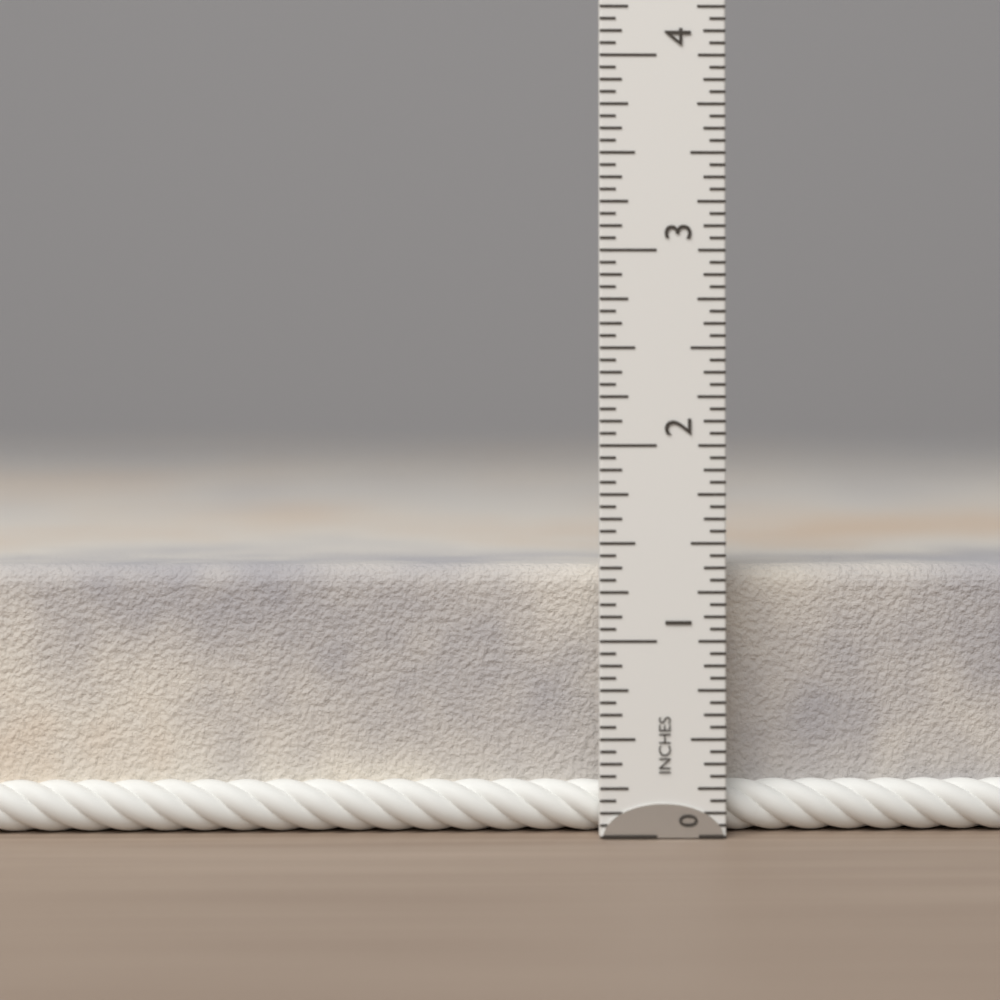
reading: 1.3750 in
